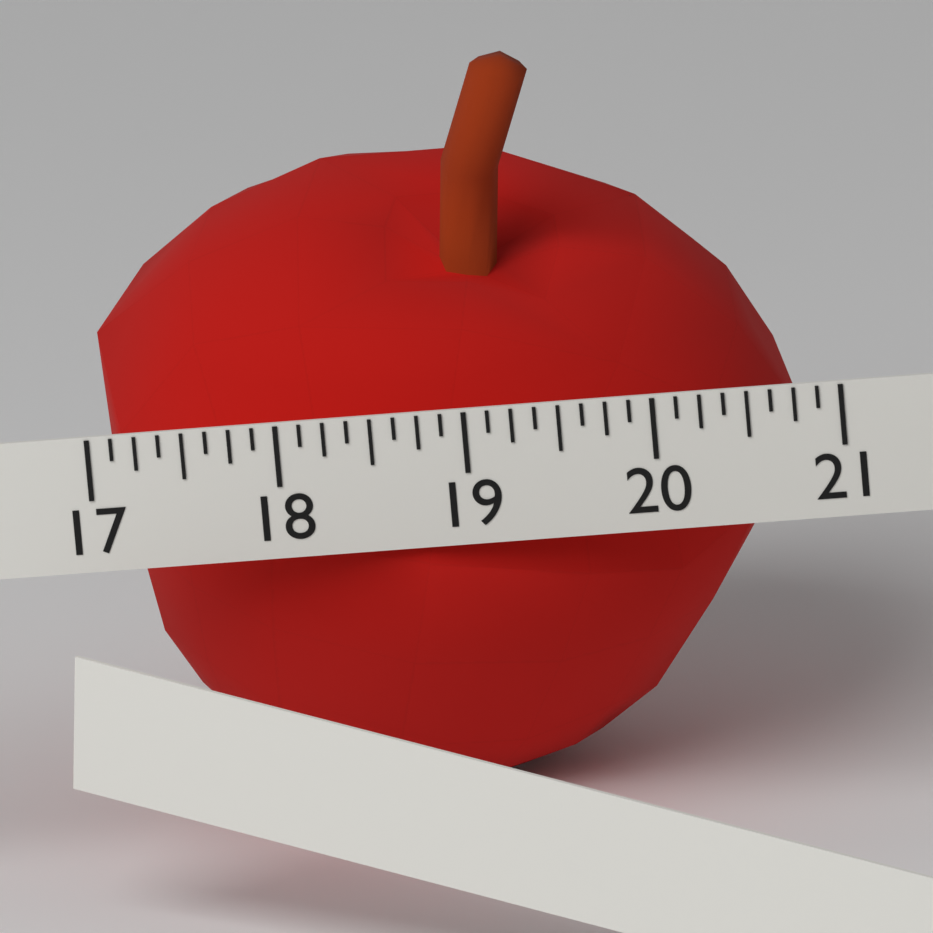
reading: 20.750 (no unit)
